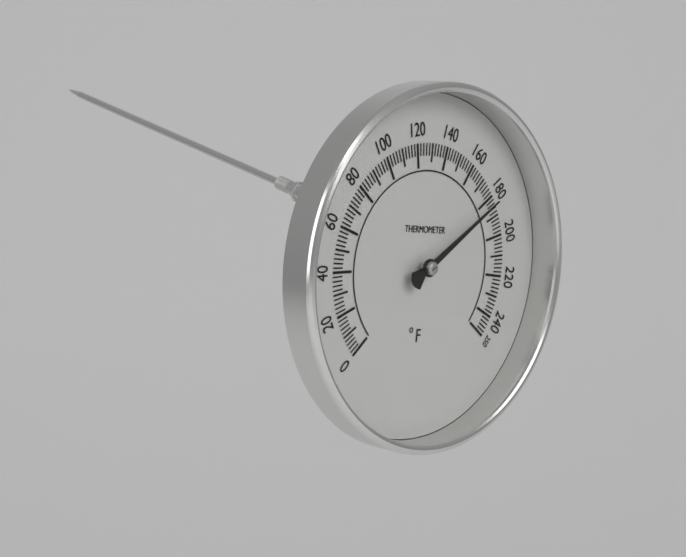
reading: 182 °F
